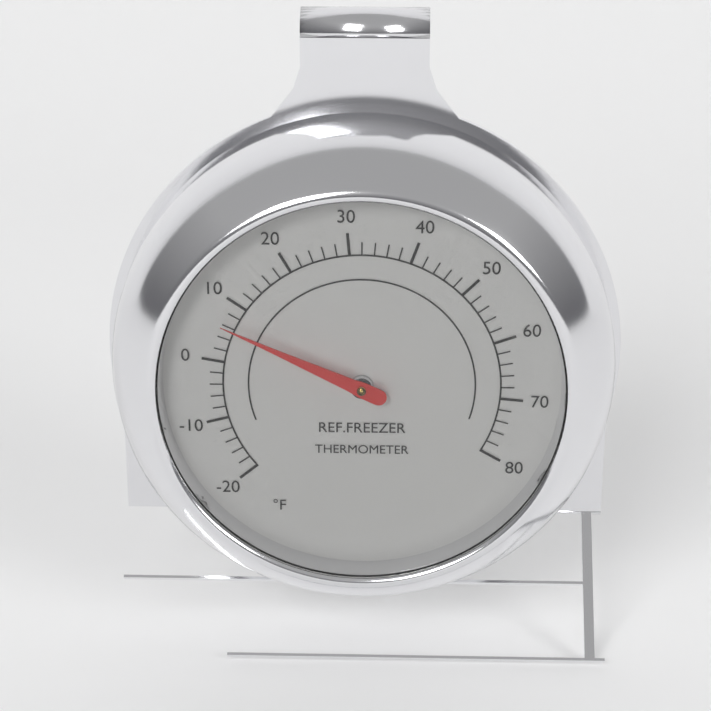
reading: 6 °F
